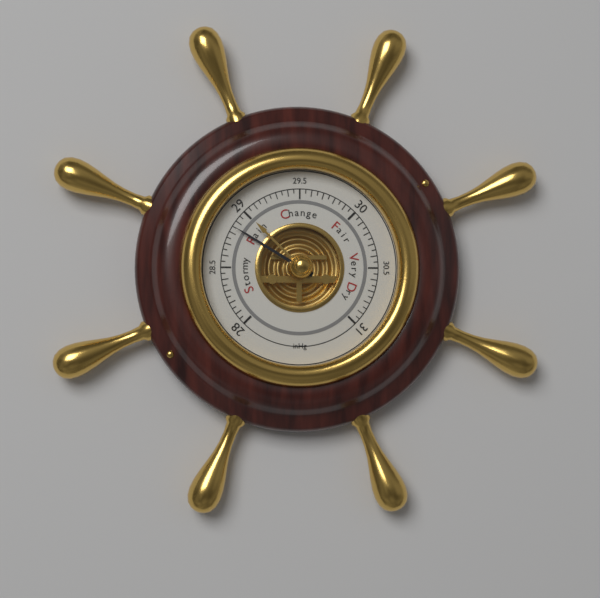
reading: 28.85 inHg
